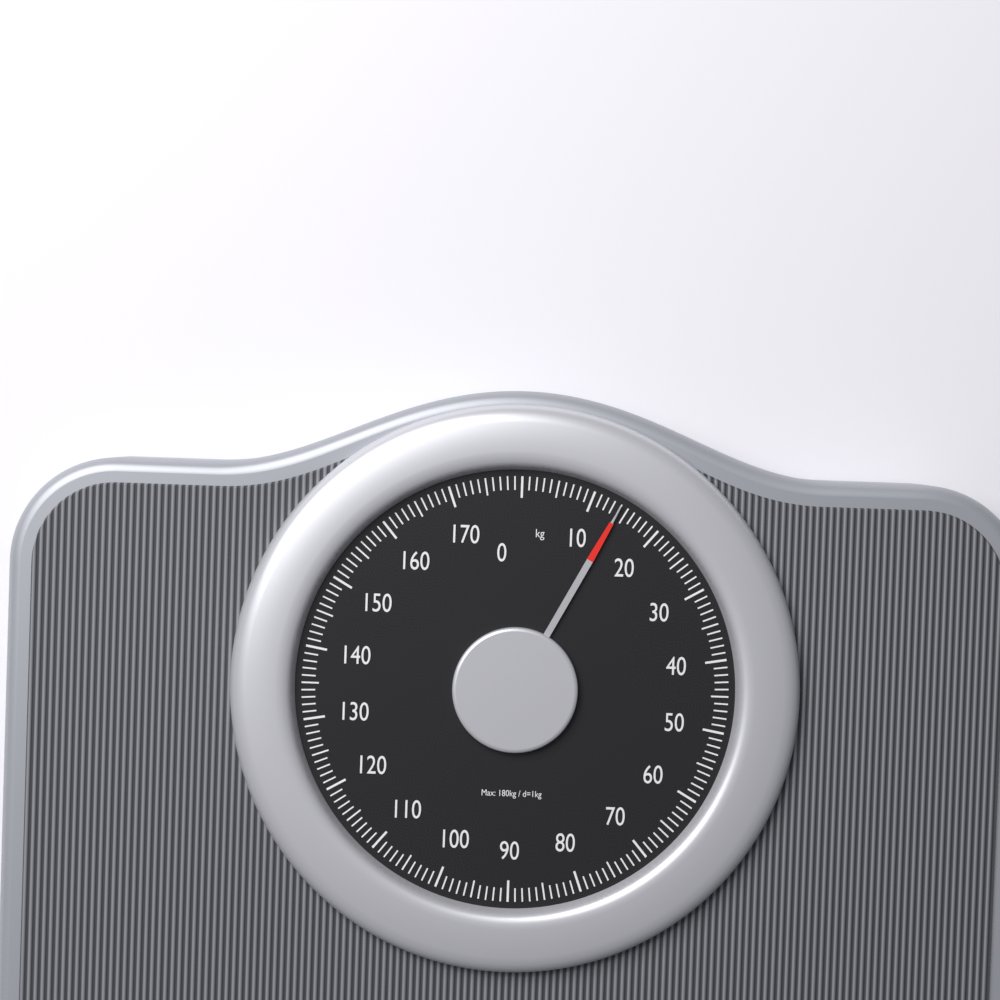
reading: 14 kg
